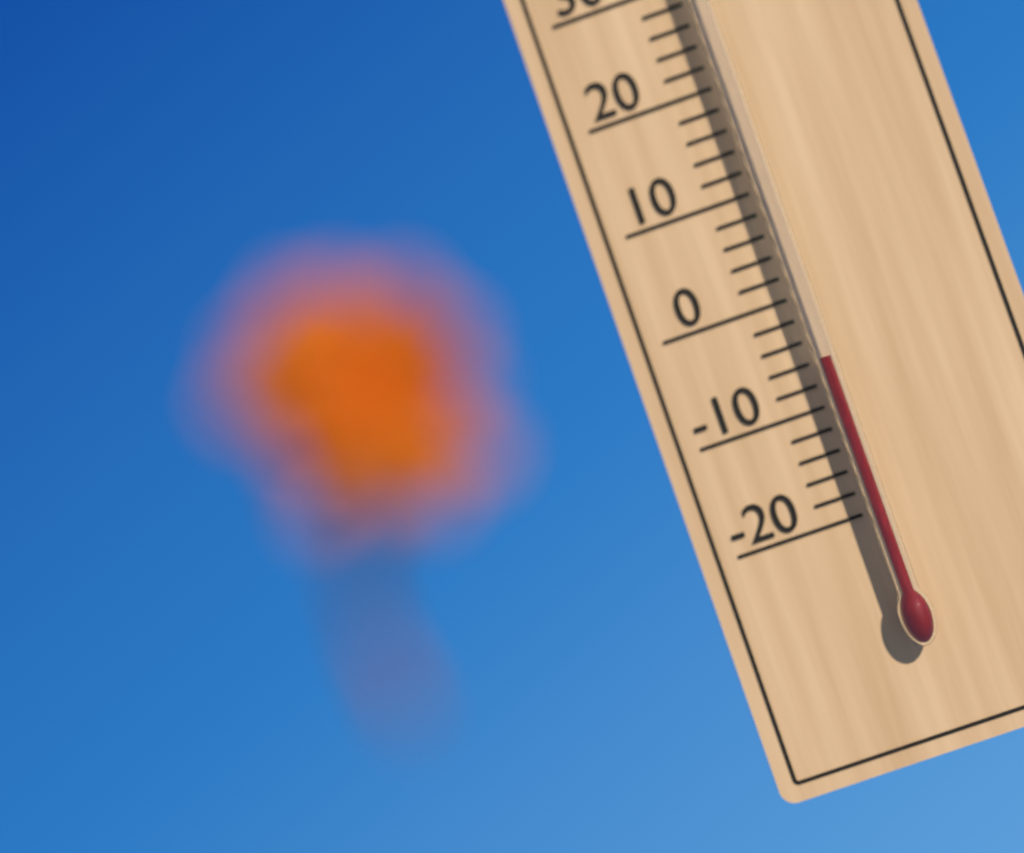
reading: -6 °C
